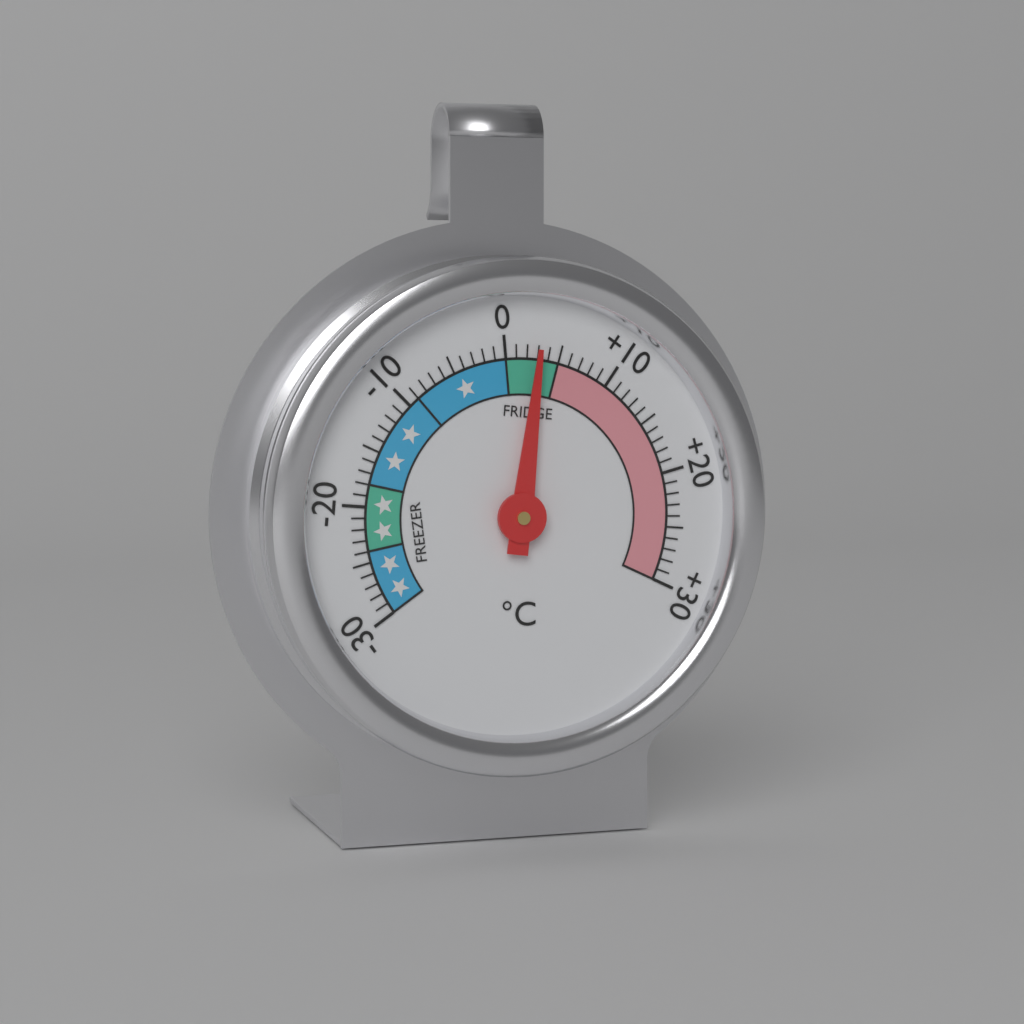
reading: 3 °C
